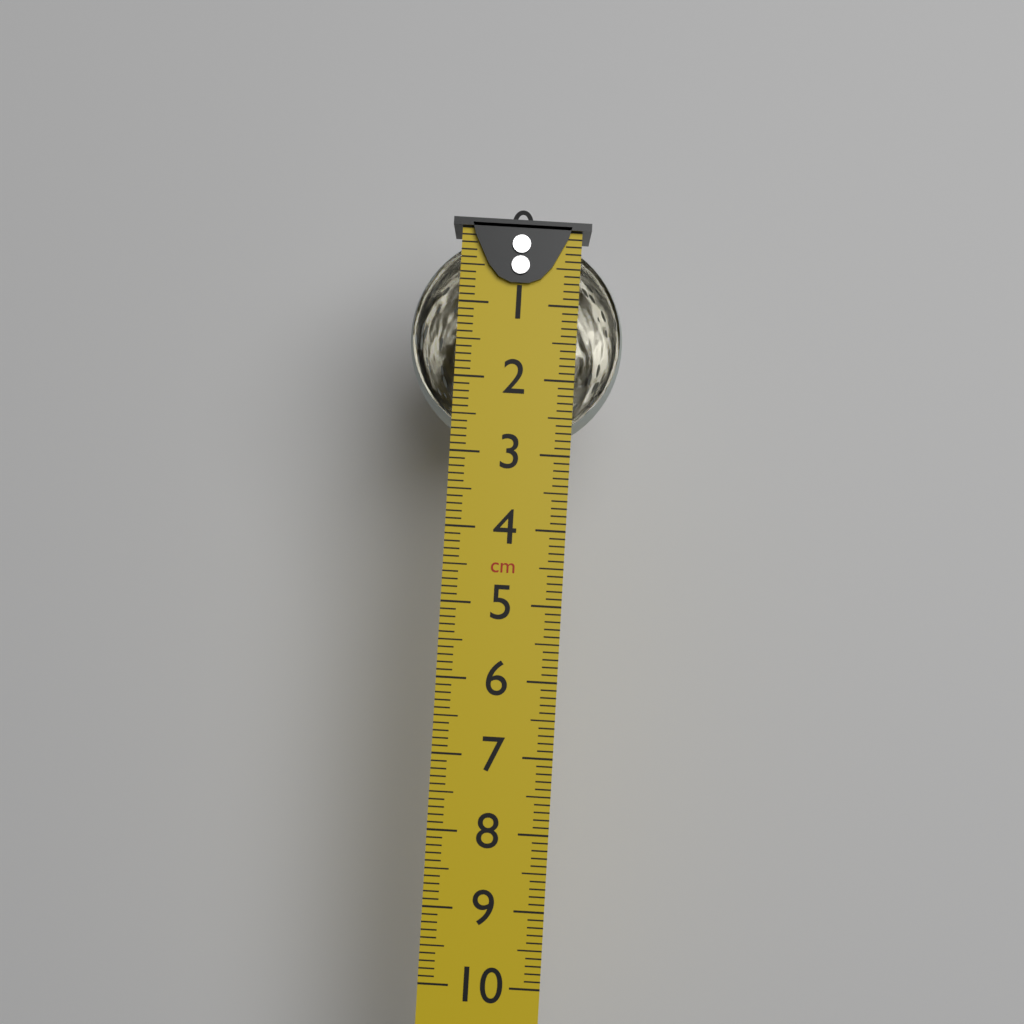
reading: 2.9 cm
